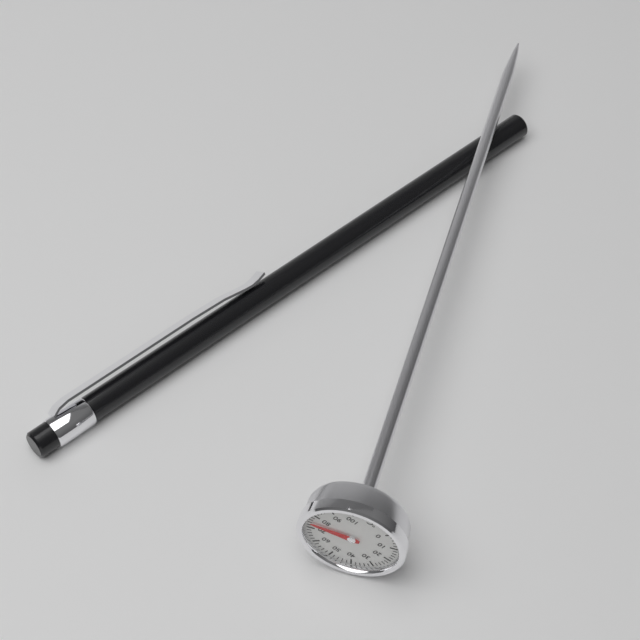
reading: 74 °C
